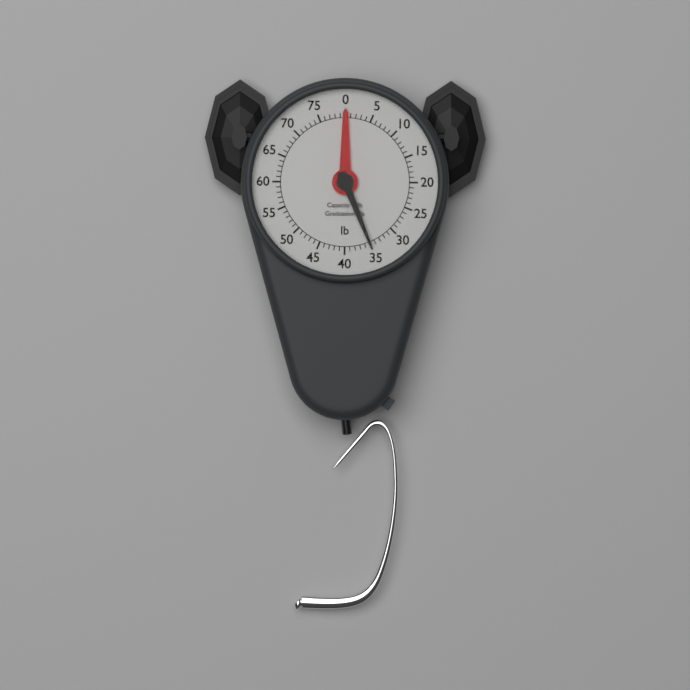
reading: 35 lb
